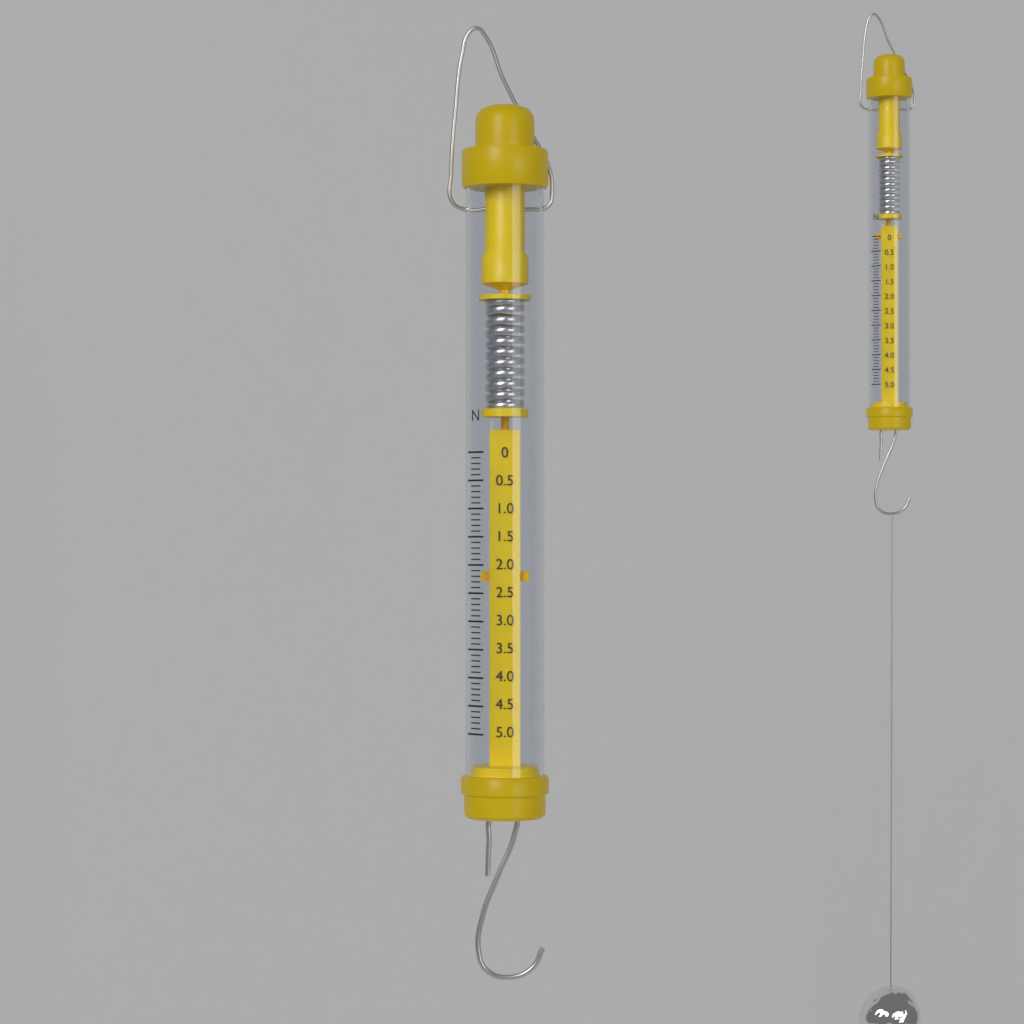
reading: 2.3 N
